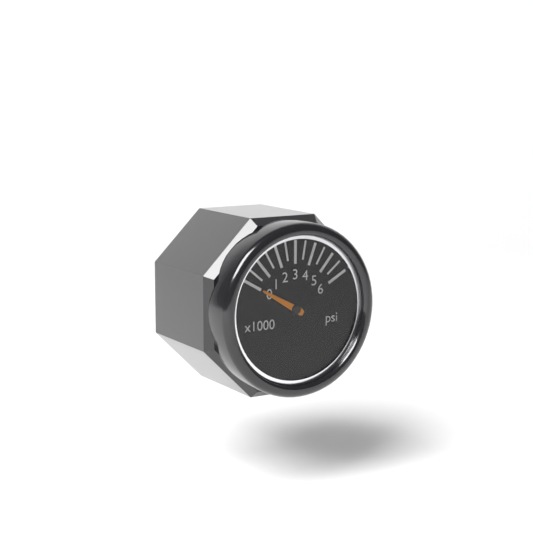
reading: 0 psi
